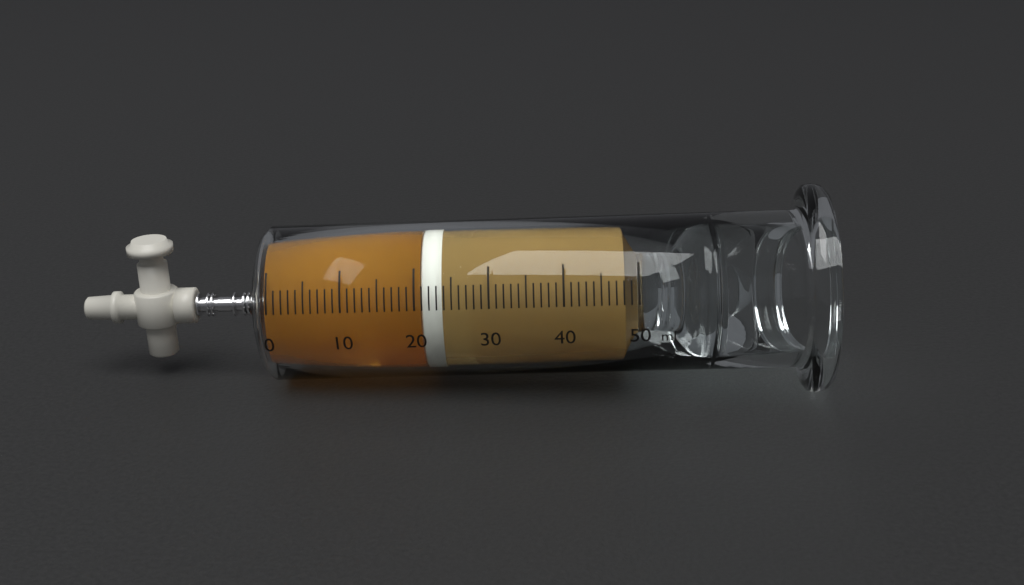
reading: 21 ml
